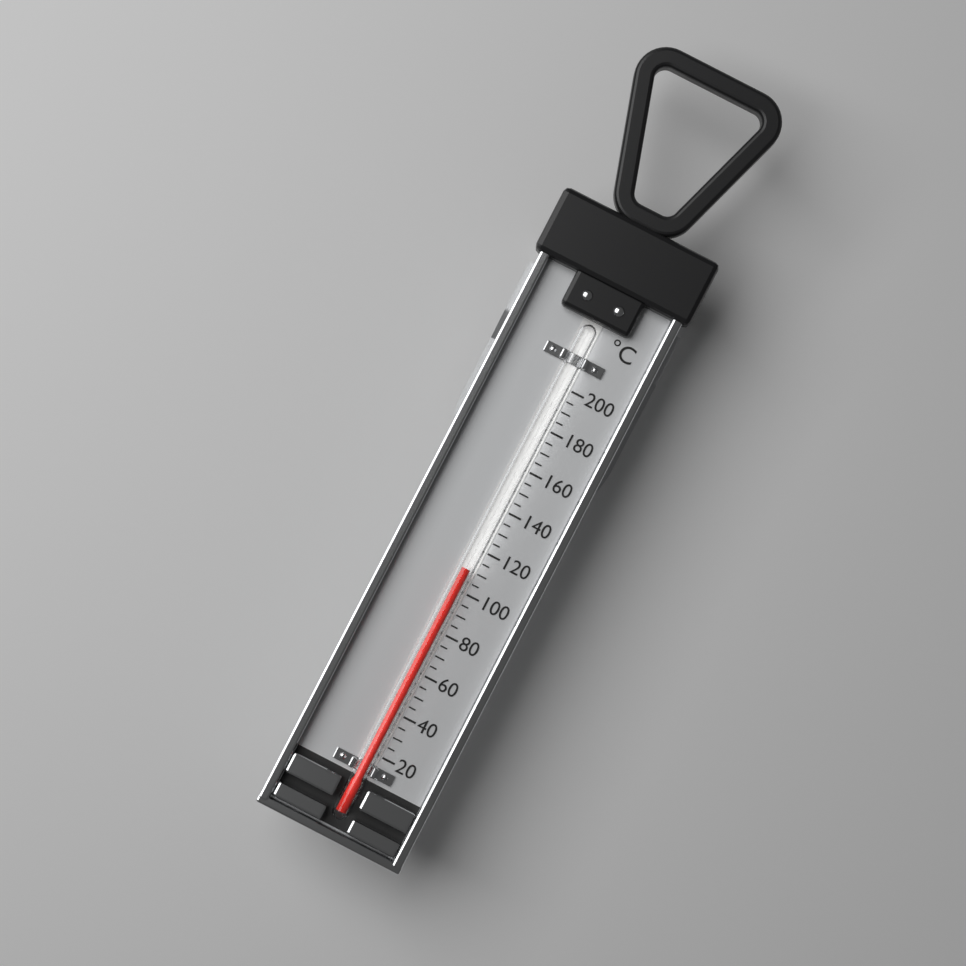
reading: 110 °C
